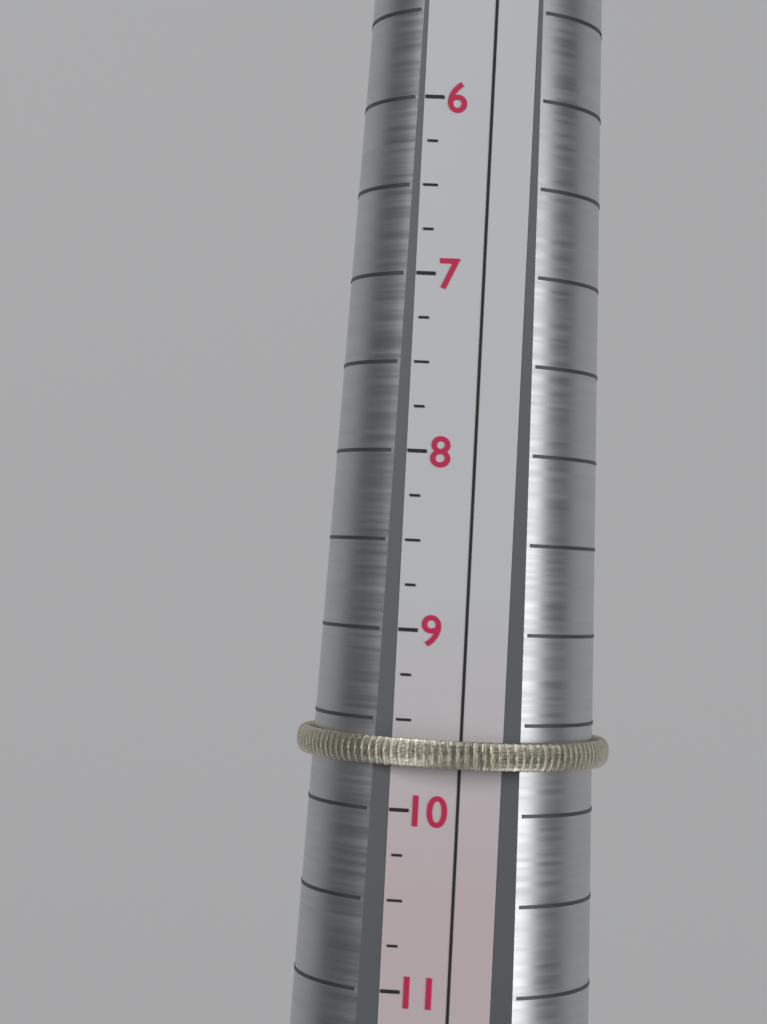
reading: 9.75 (no unit)
